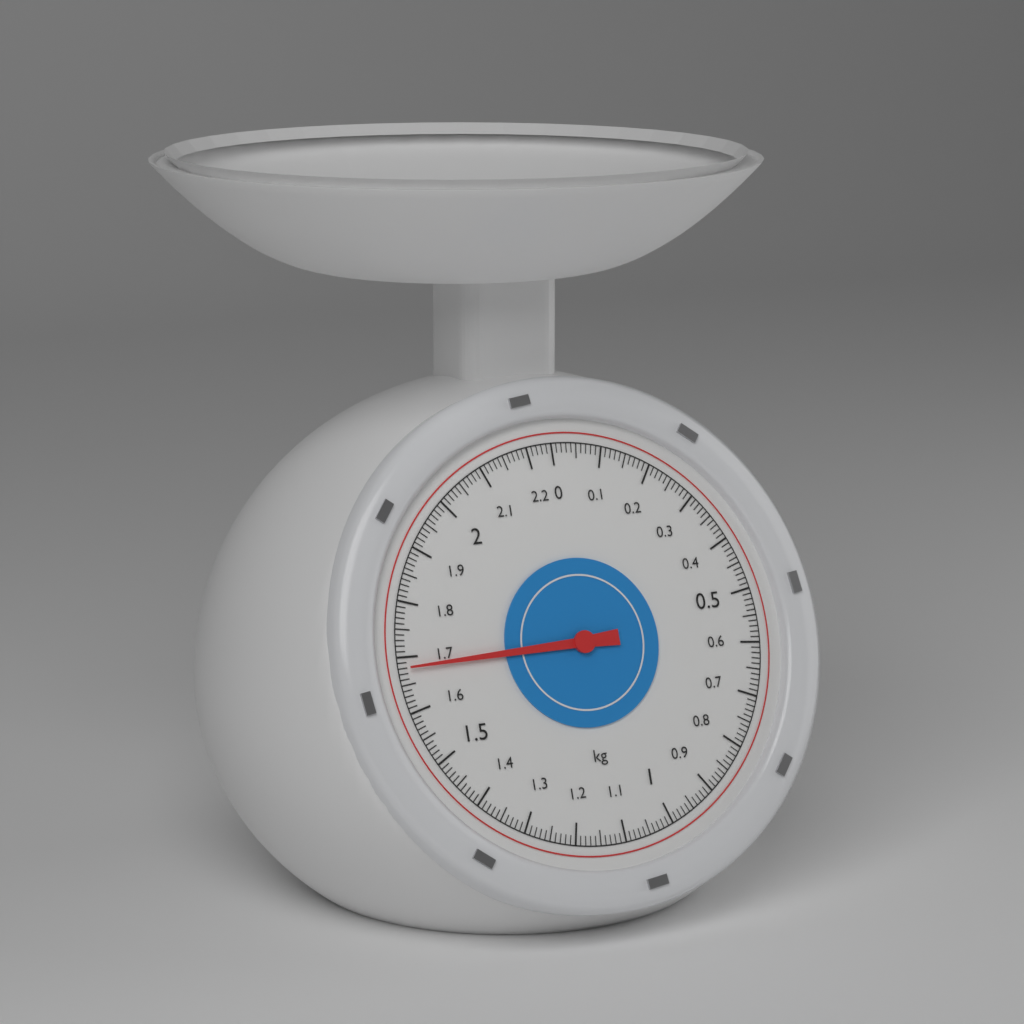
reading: 1.68 kg
